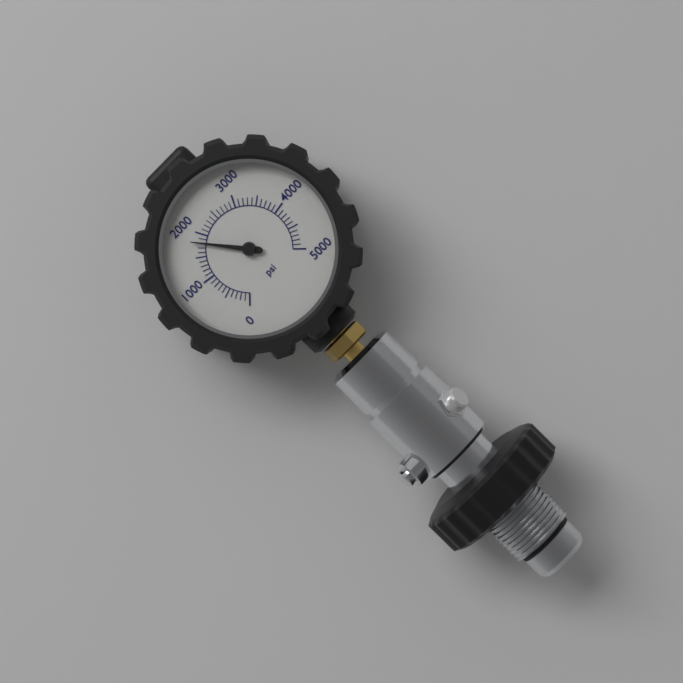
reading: 1800 psi
